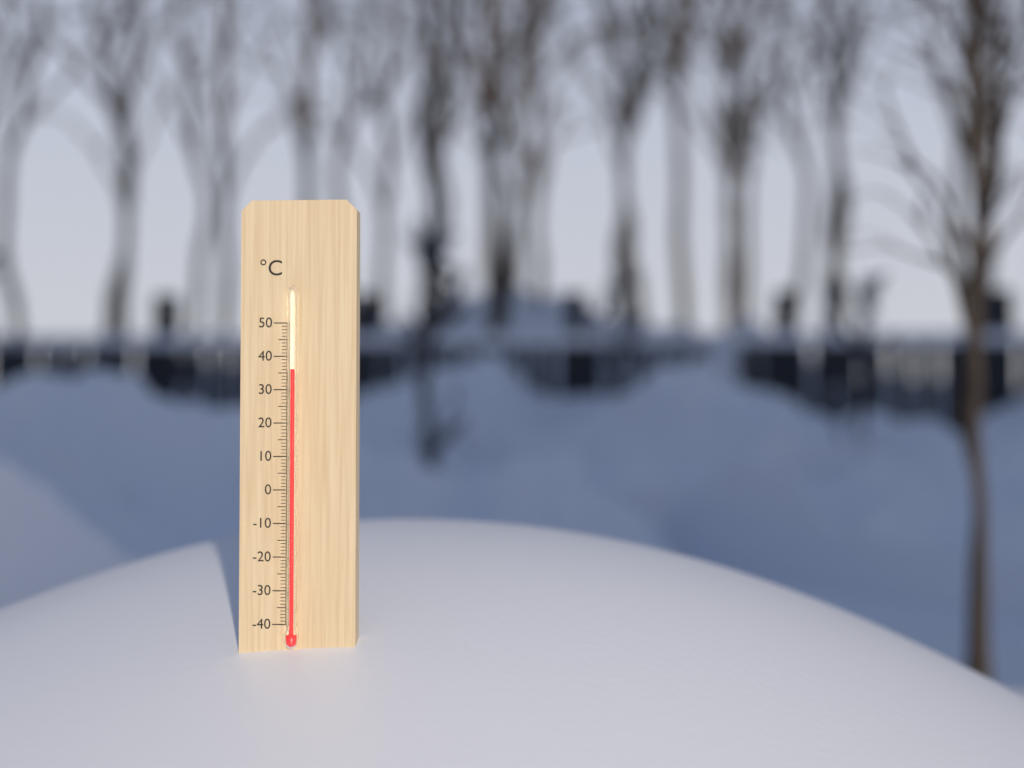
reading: 36 °C
